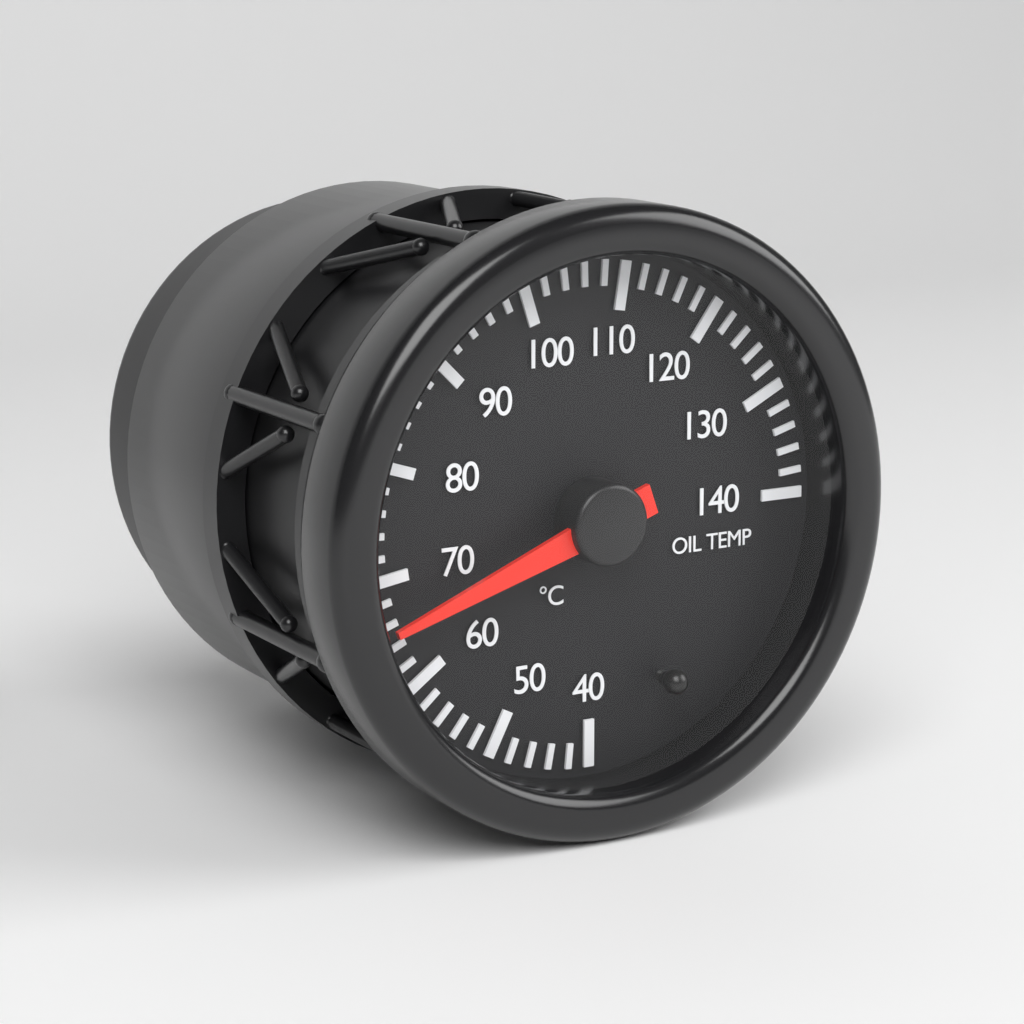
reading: 66 °C
